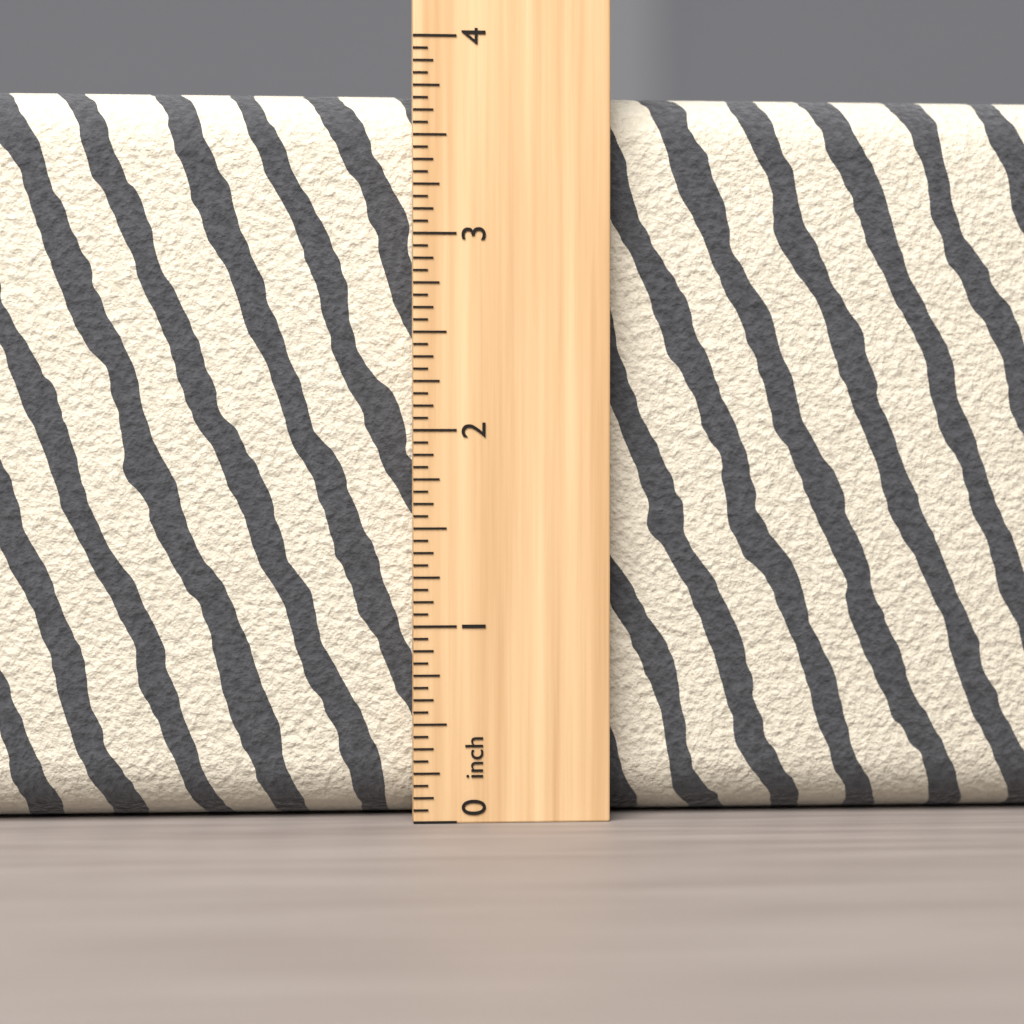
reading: 3.7500 inch
